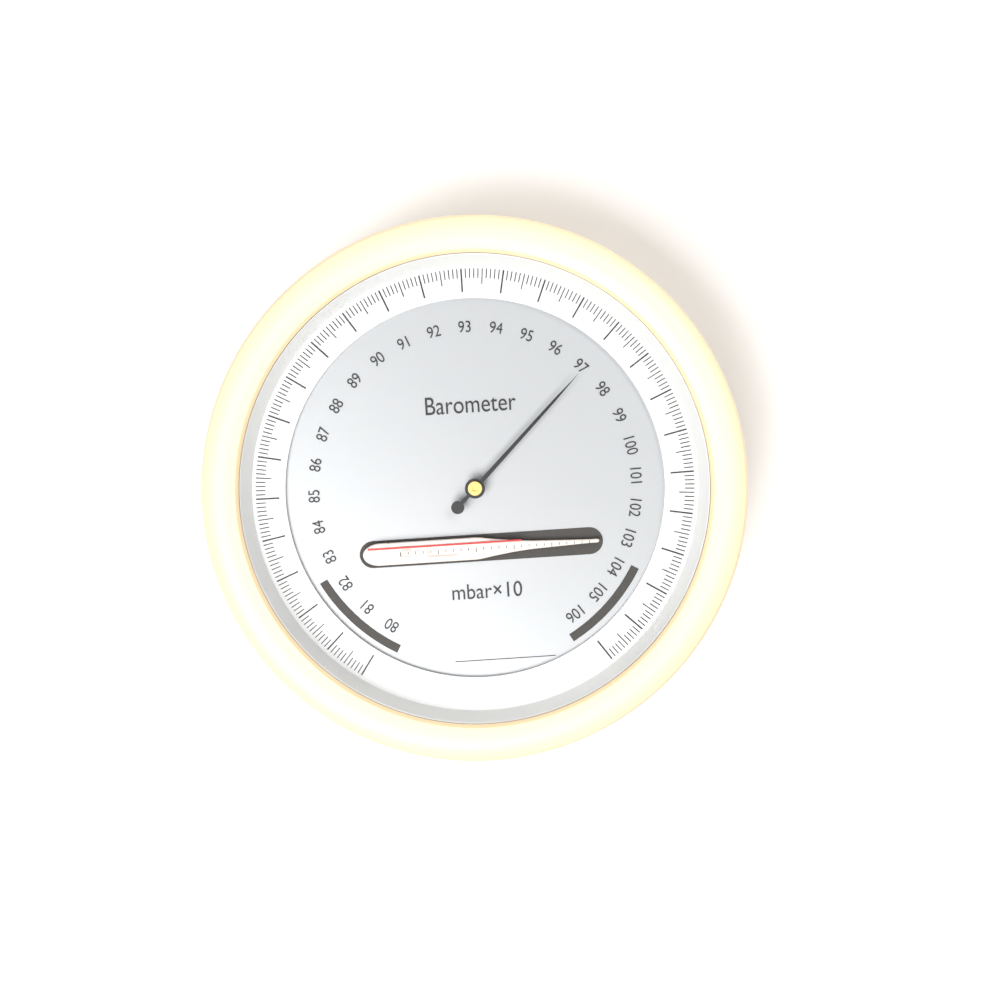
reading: 97.1 mbar×10
